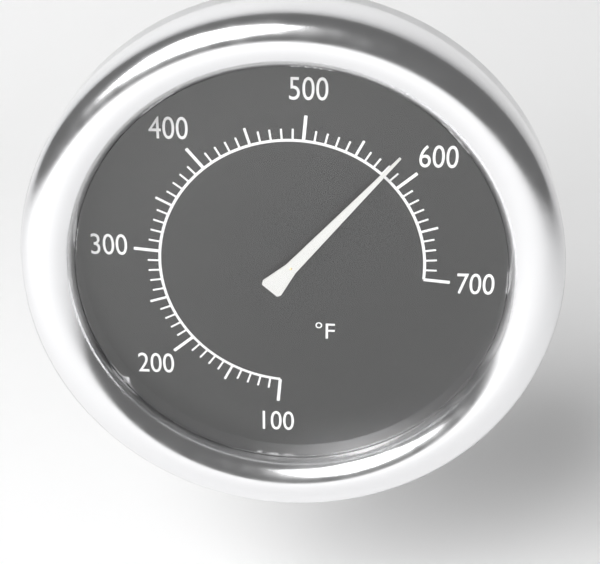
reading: 580 °F
